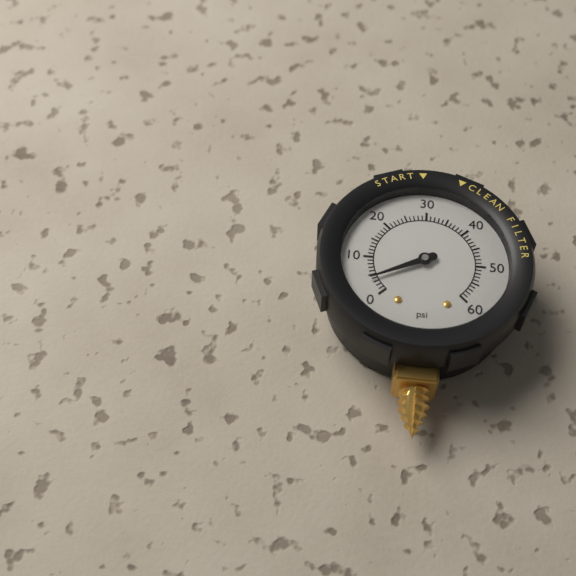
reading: 4 psi
